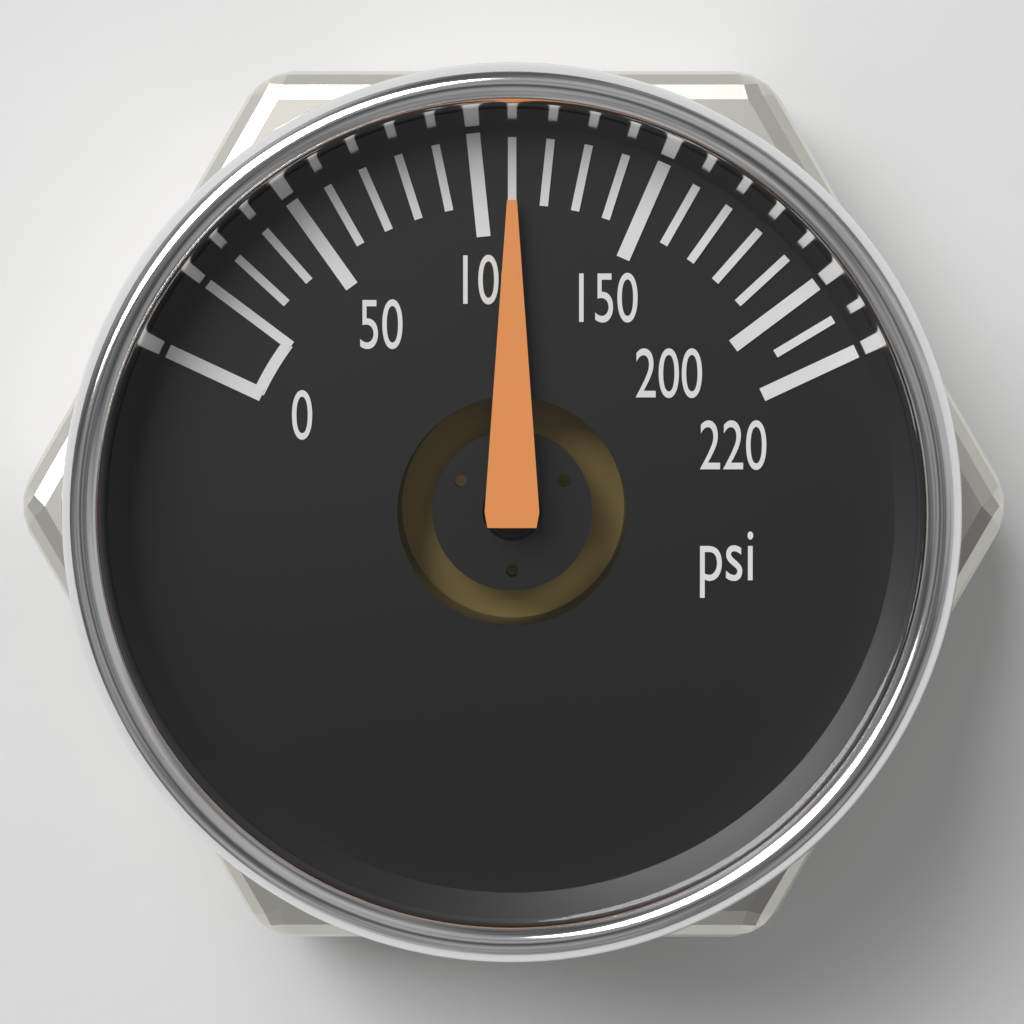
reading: 110 psi
